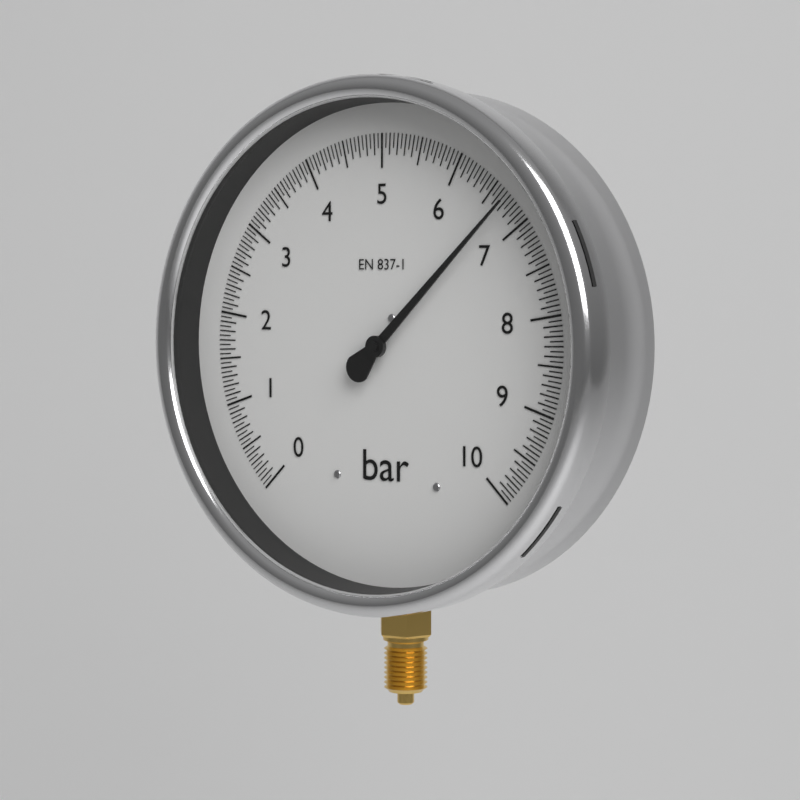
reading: 6.70 bar
